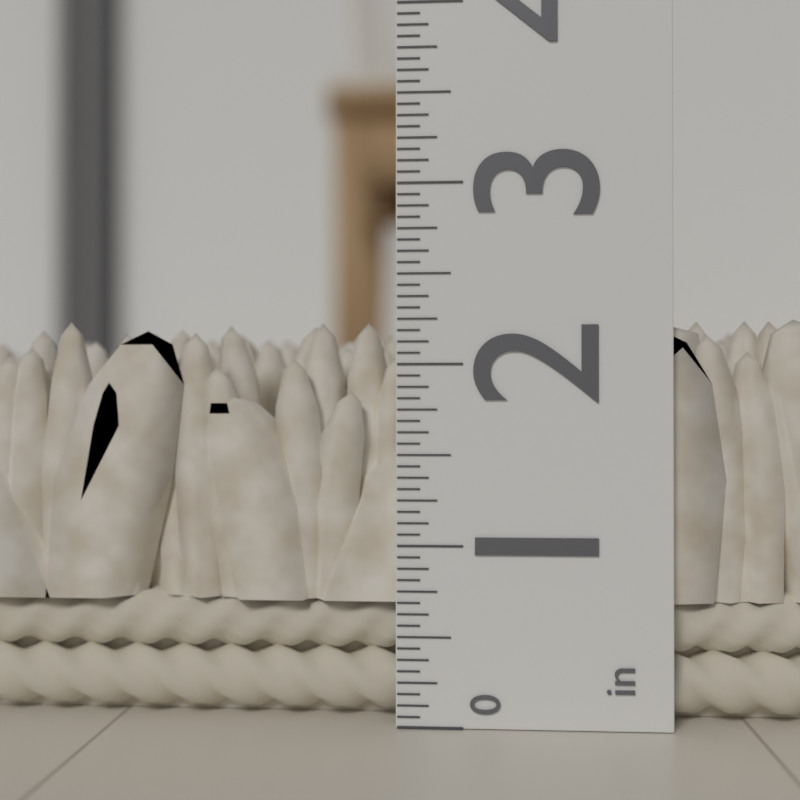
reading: 2.2500 in
